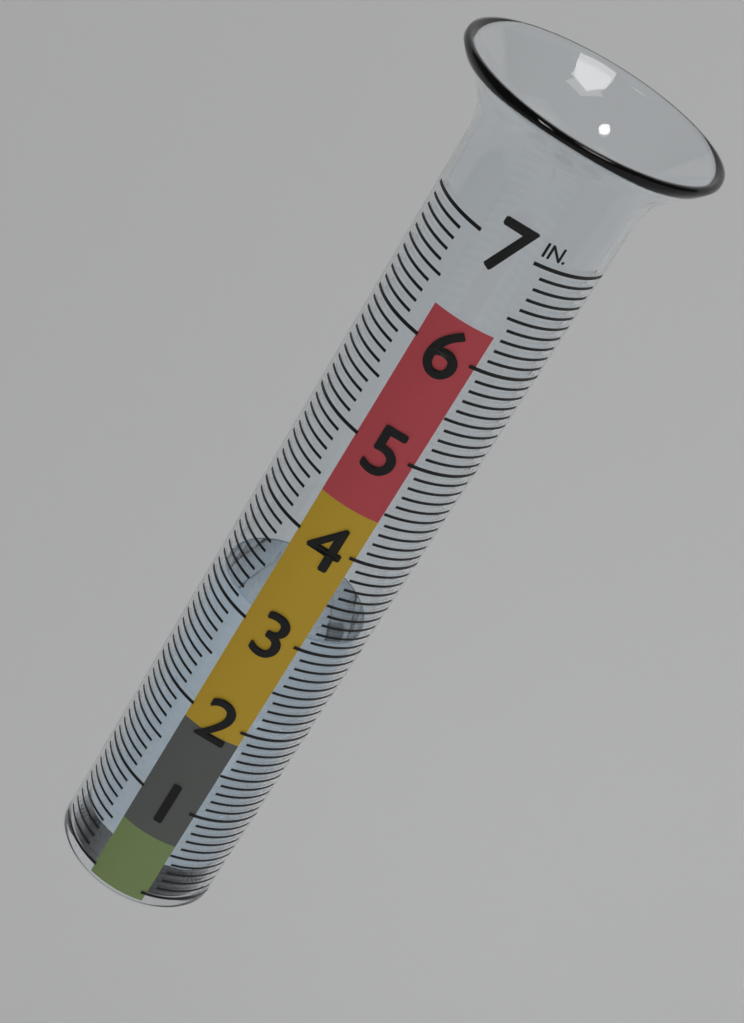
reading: 3.1 in
